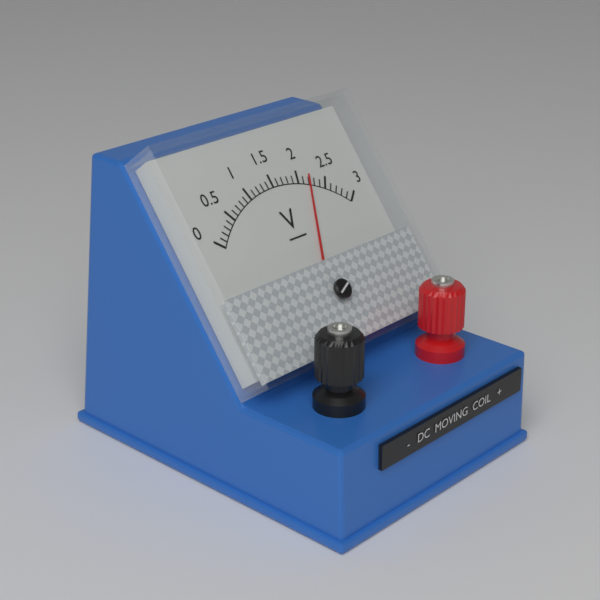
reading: 2.2 V
